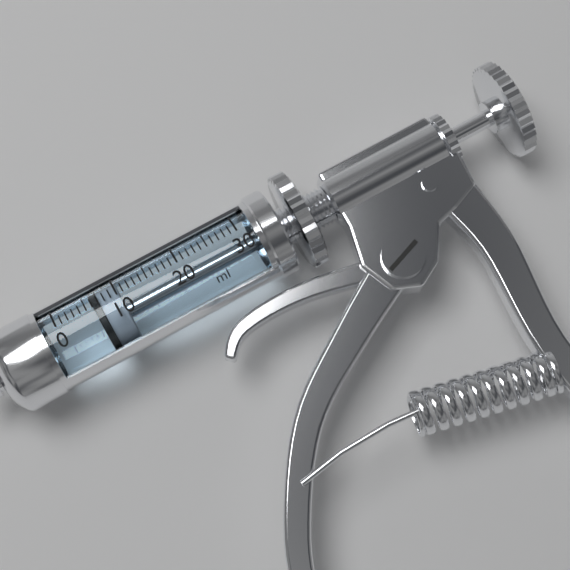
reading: 6 ml
